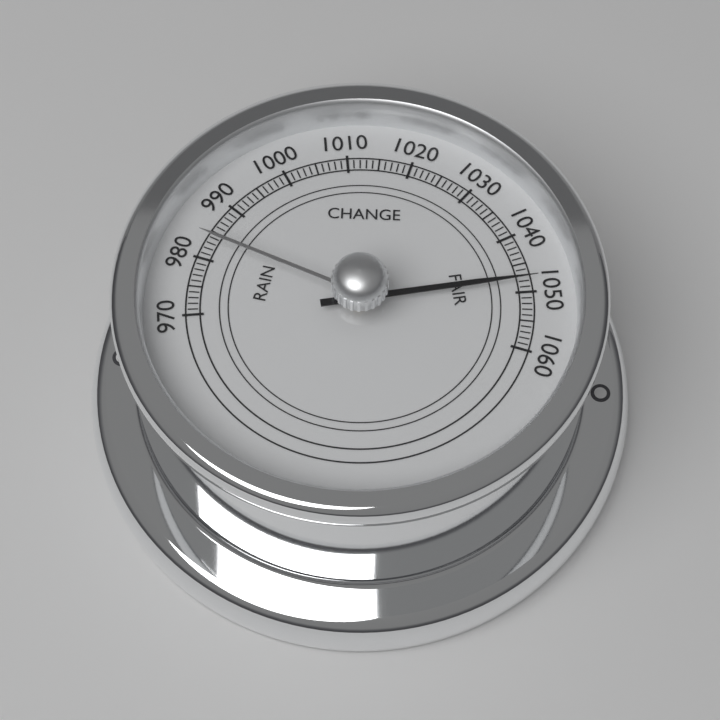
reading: 1048 (no unit)
